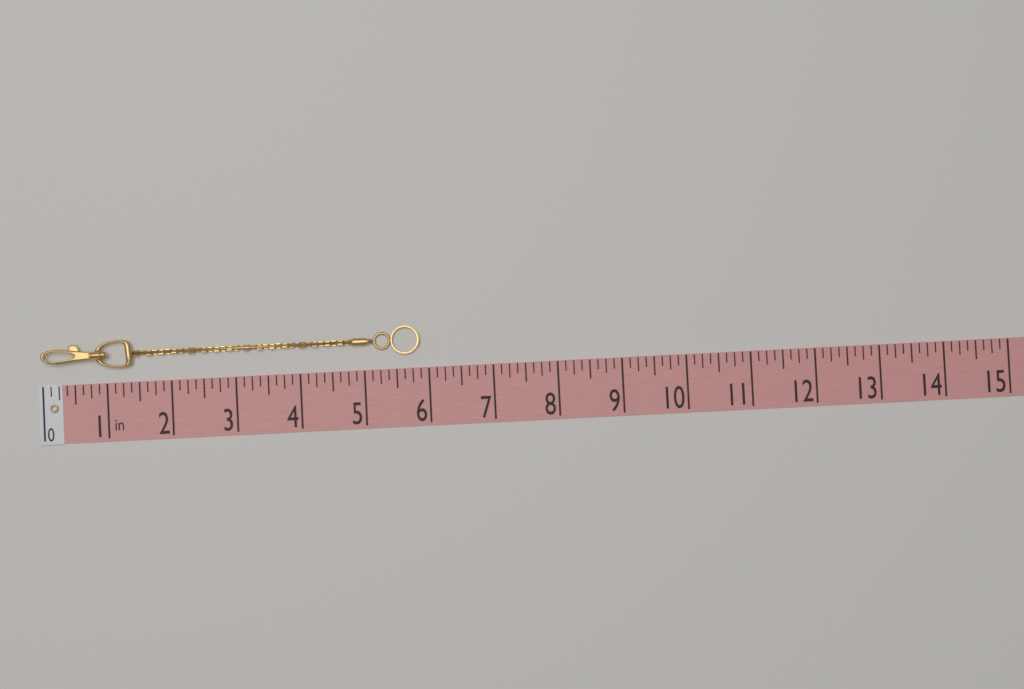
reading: 5.875 in
